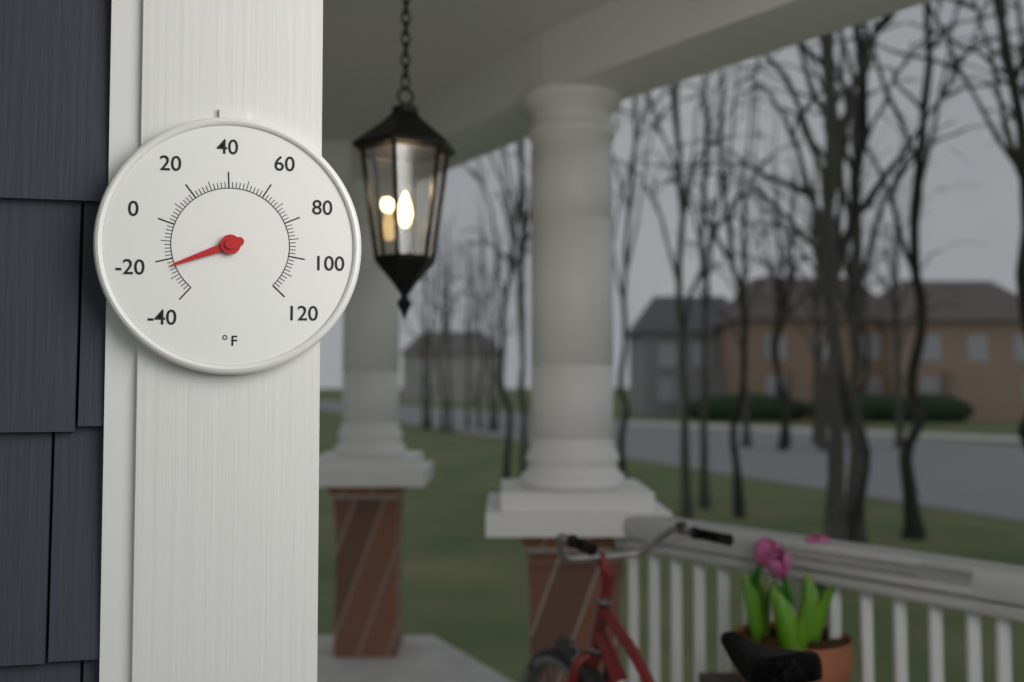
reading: -24 °F
